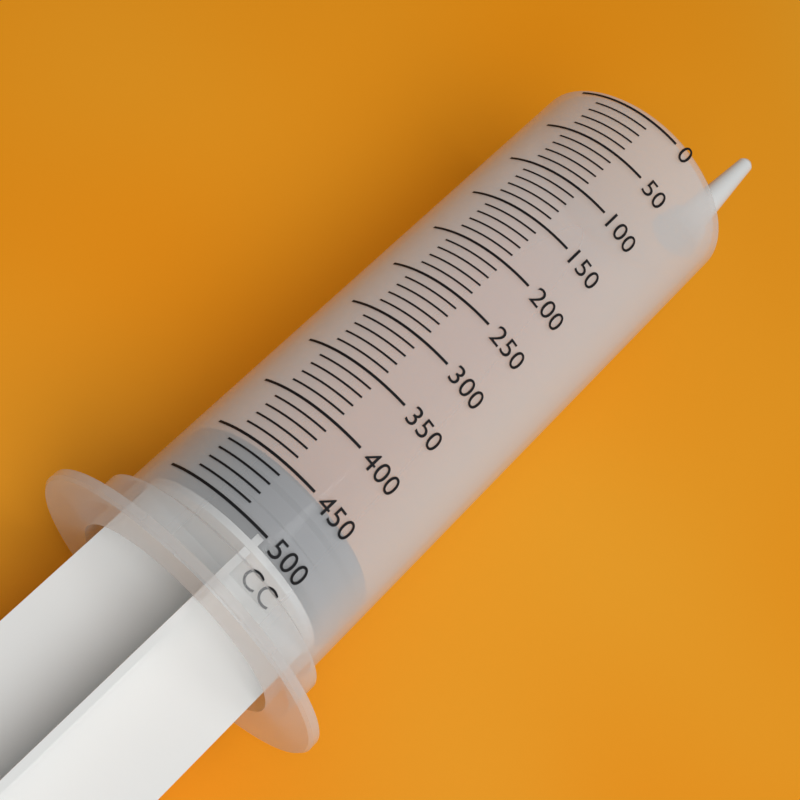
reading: 450 cc
